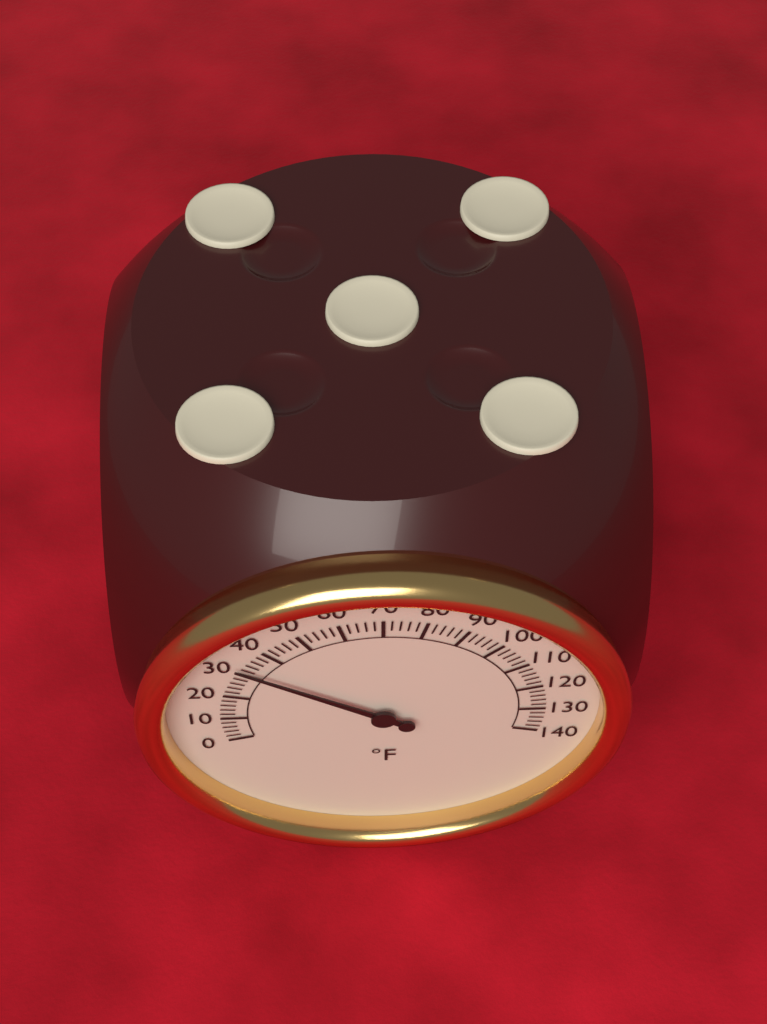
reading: 32 °F
